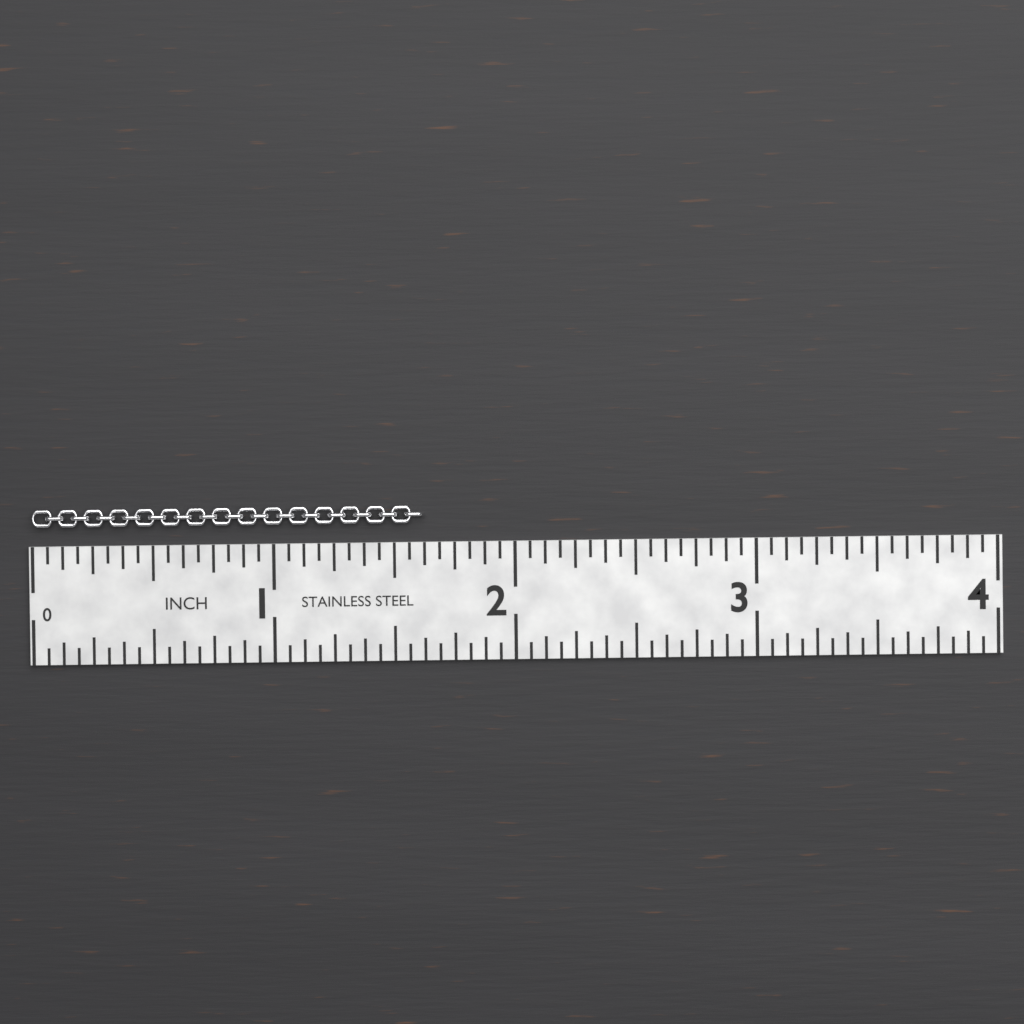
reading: 1.6250 in
